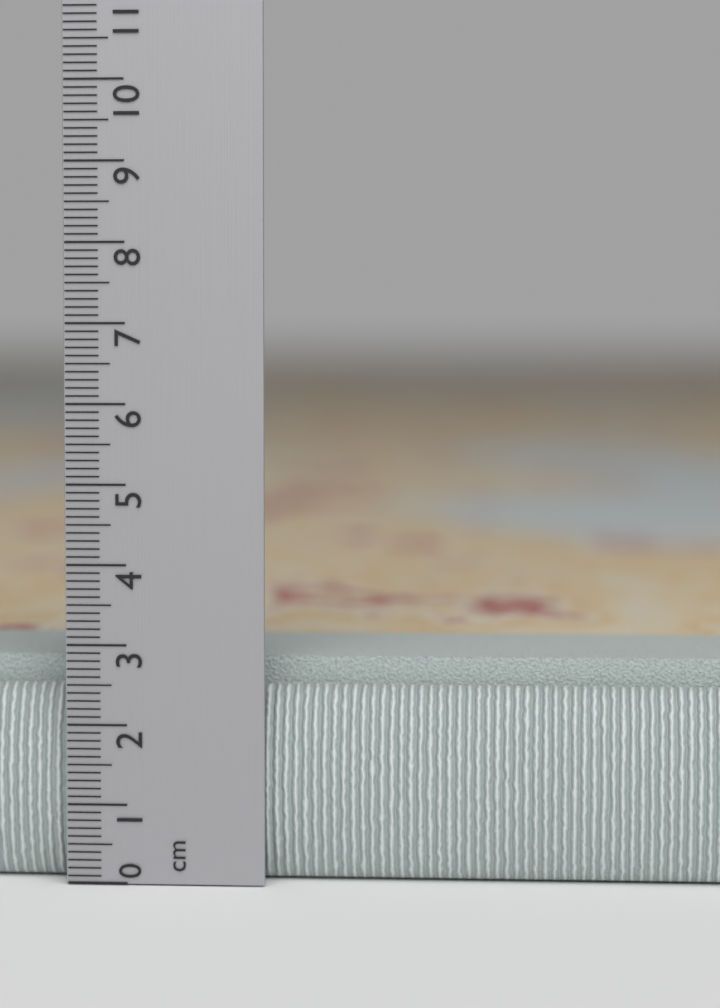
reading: 3.0 cm
